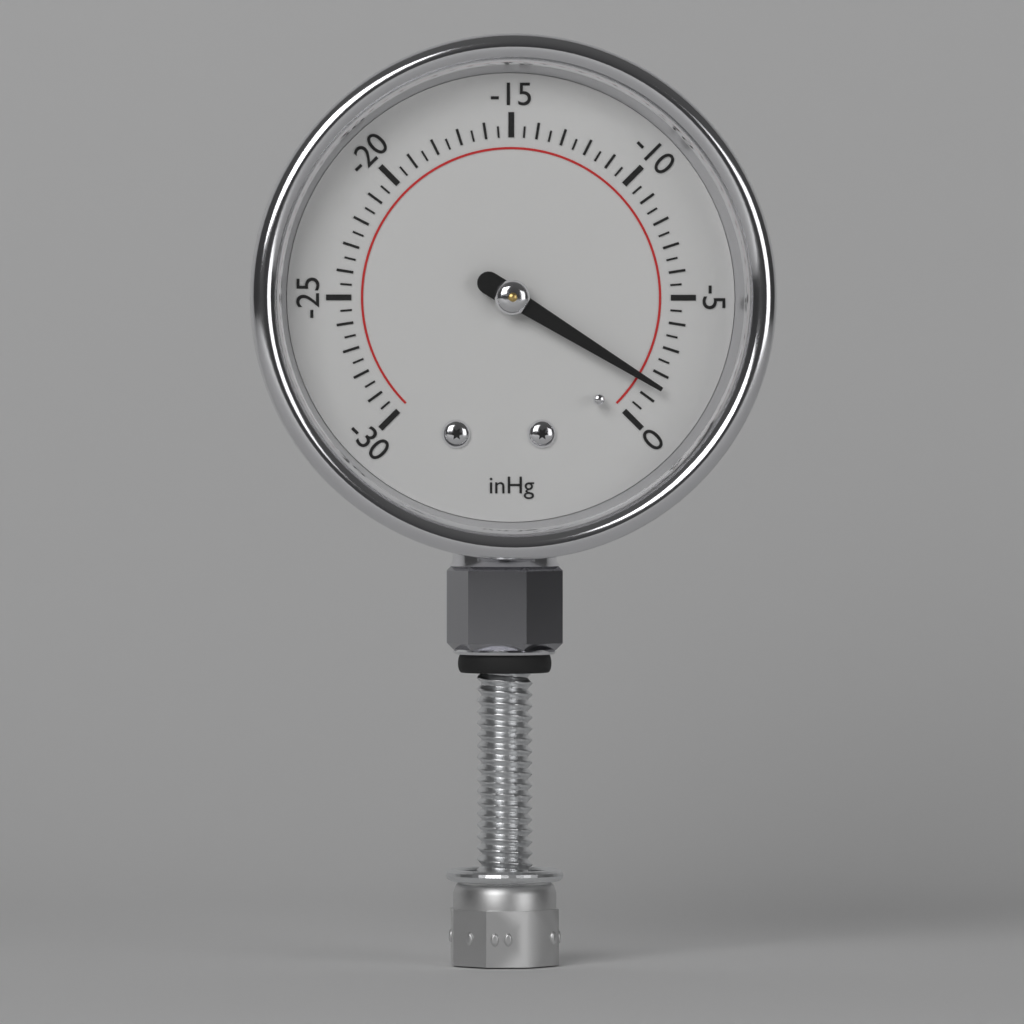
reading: -1.5 inHg
